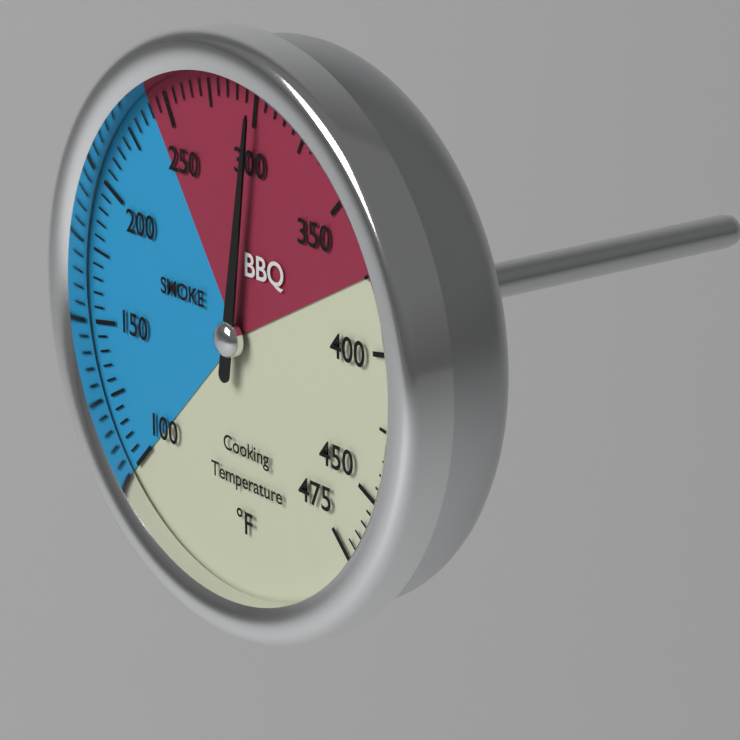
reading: 300 °F
